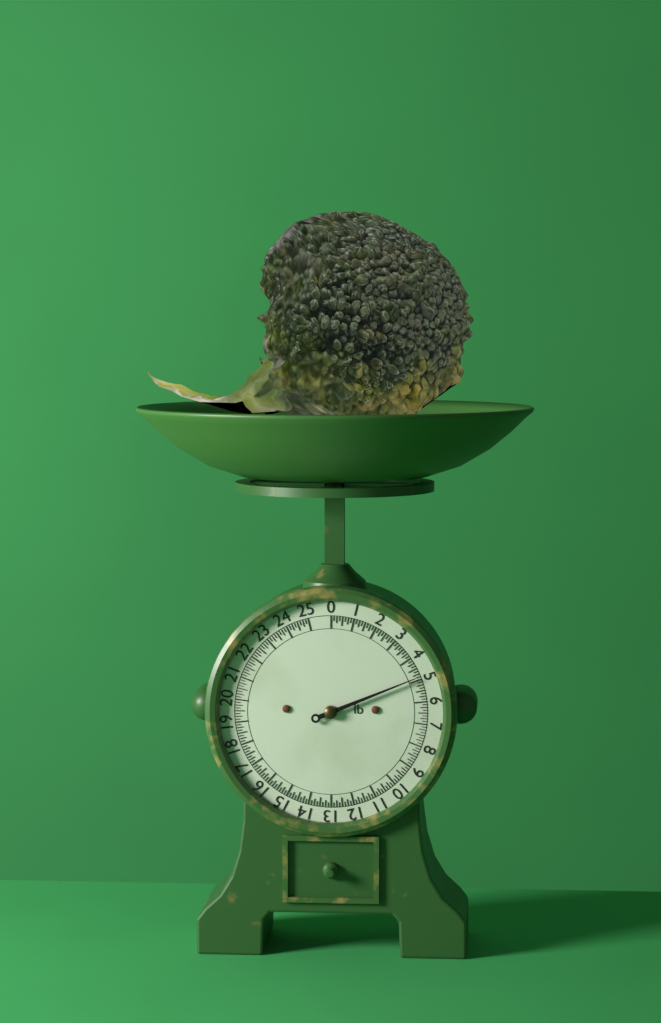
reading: 4.875 lb
